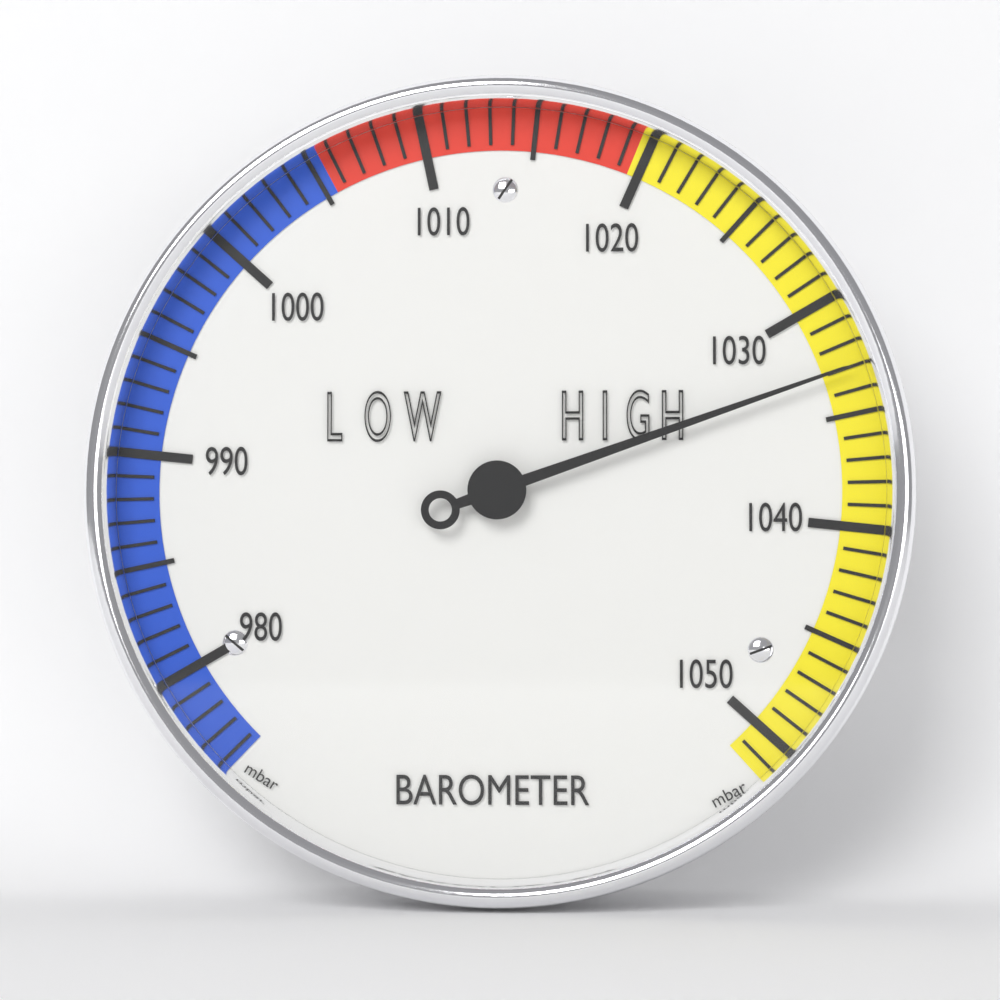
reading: 1033 mbar
